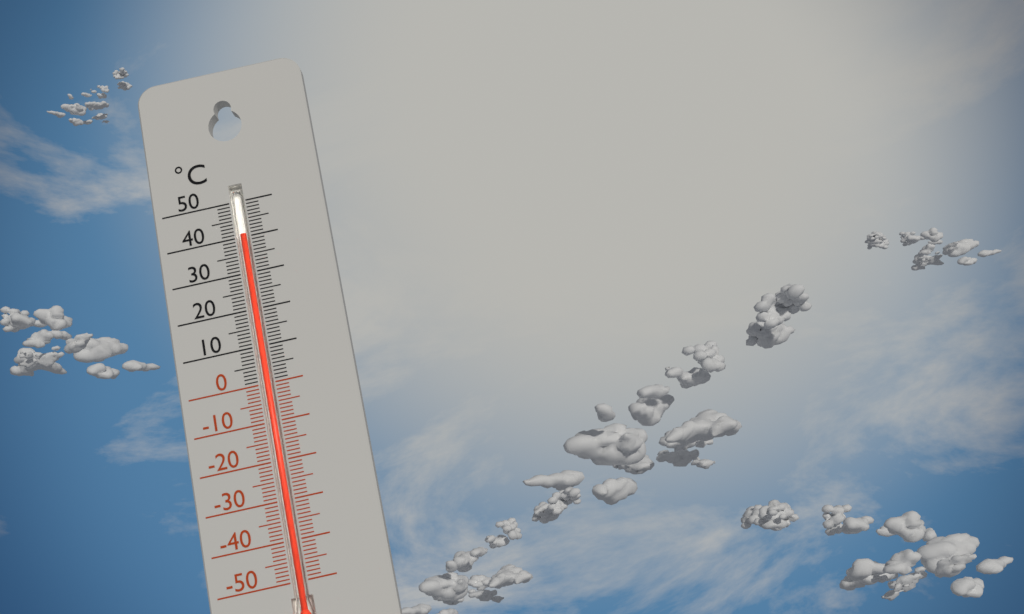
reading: 41 °C
